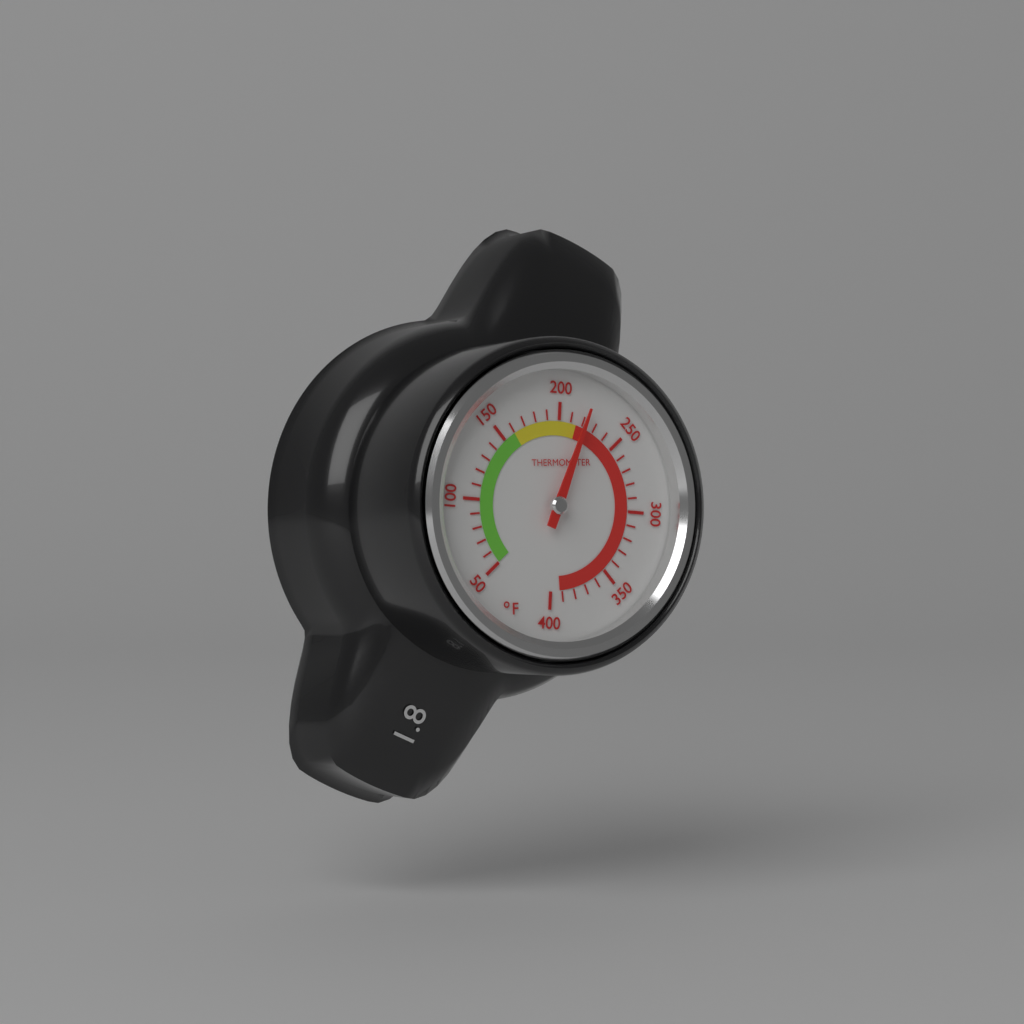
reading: 220 °F
